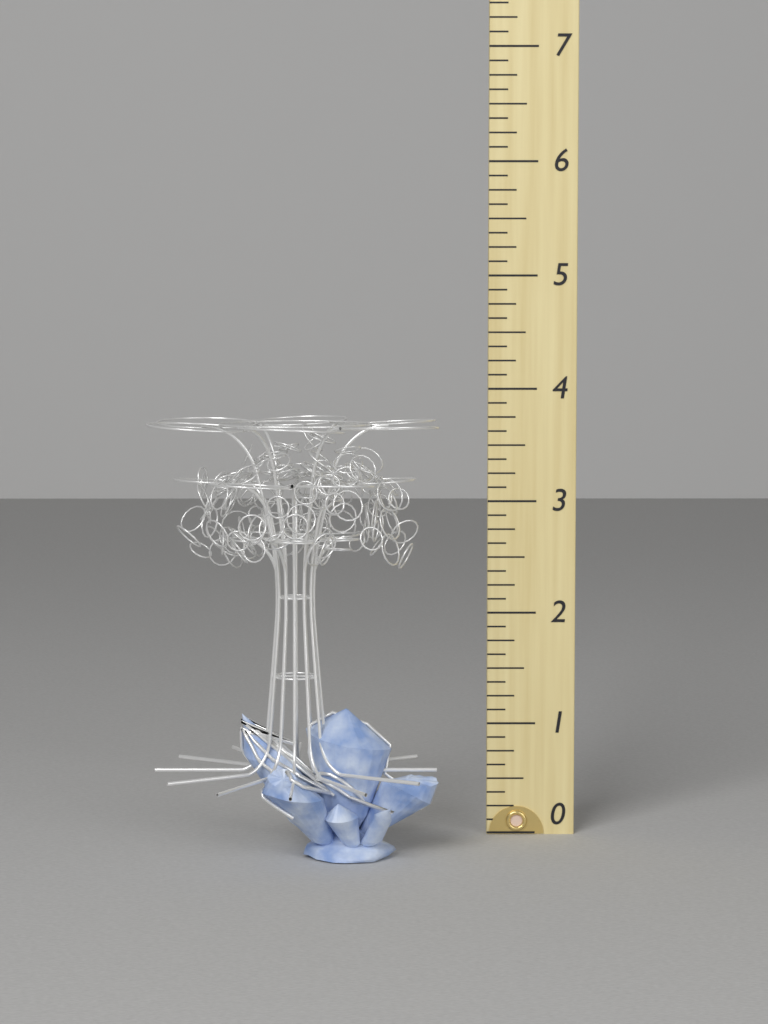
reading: 3.750 (no unit)
